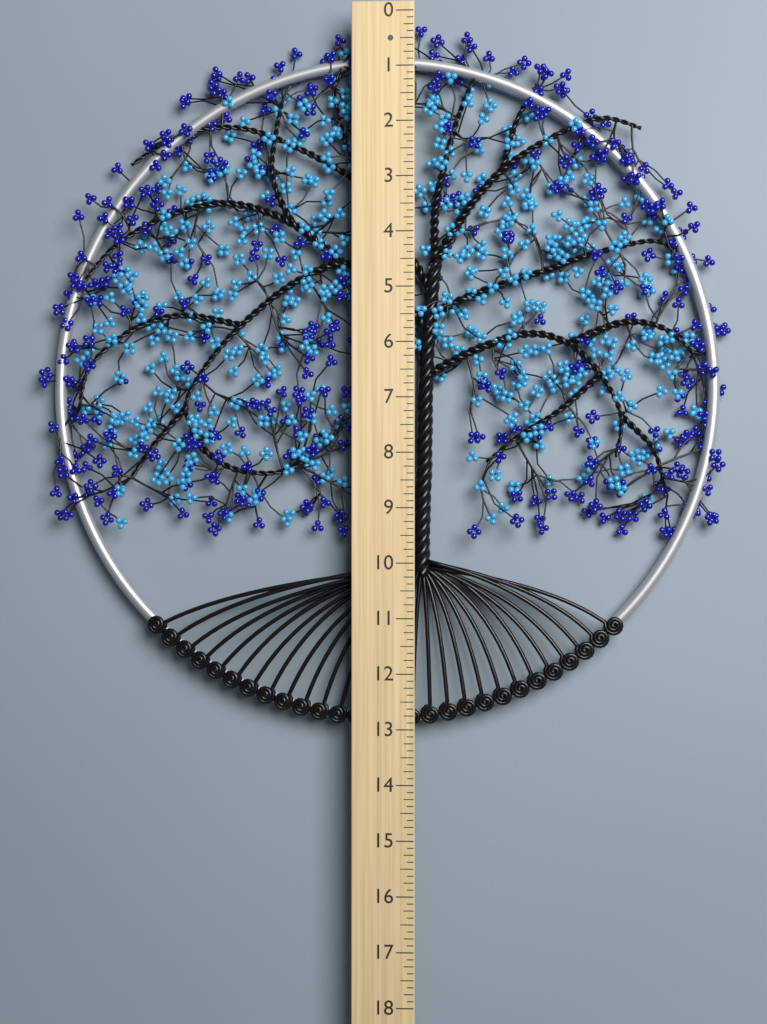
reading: 13.000 (no unit)
